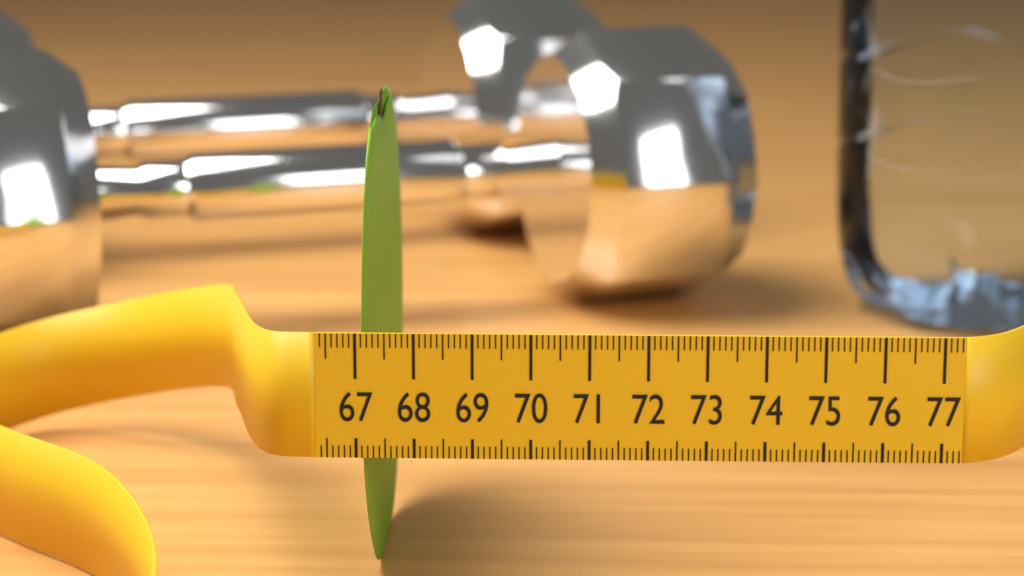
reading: 67.2 (no unit)
